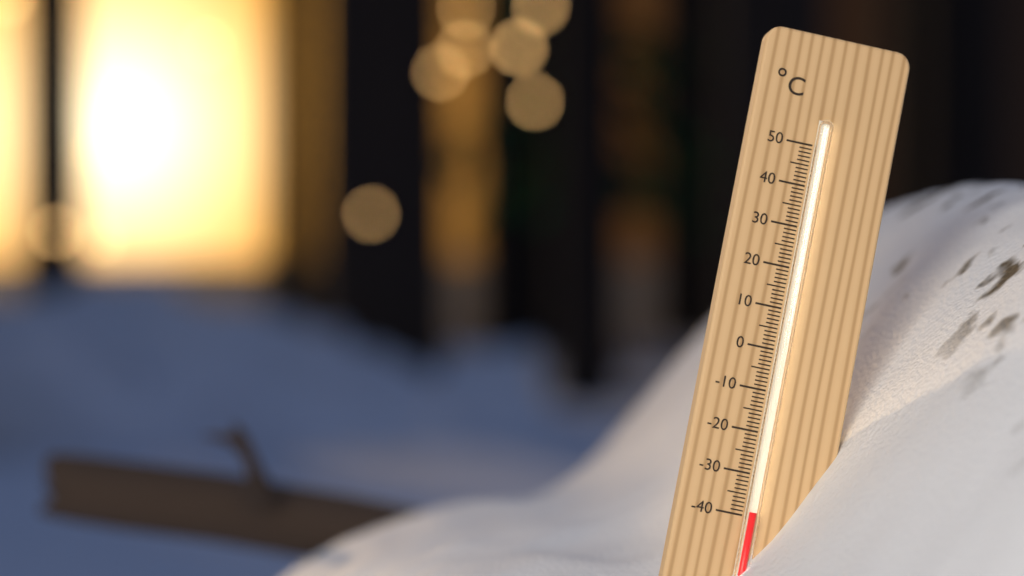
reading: -39 °C
